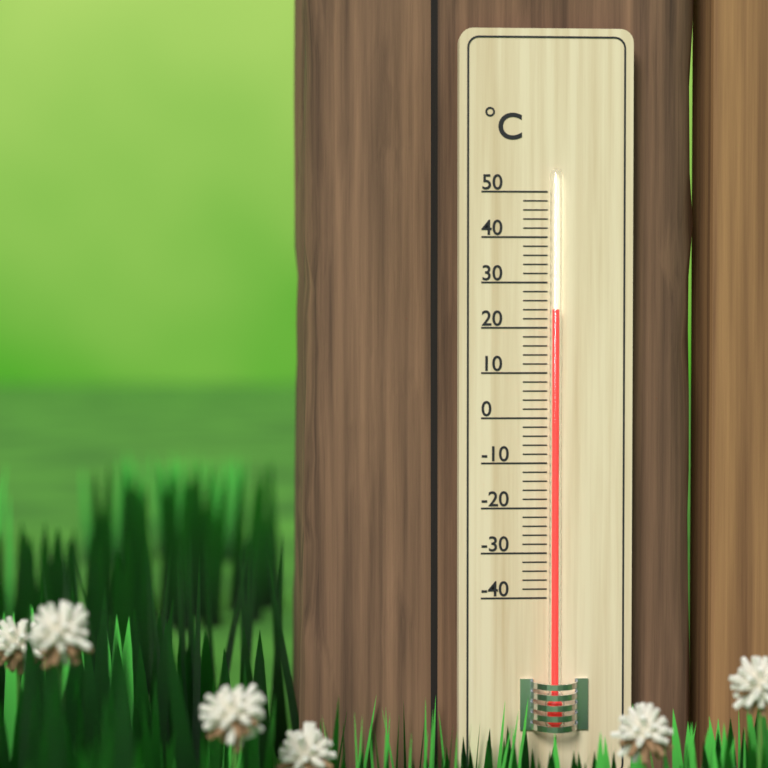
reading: 24 °C
